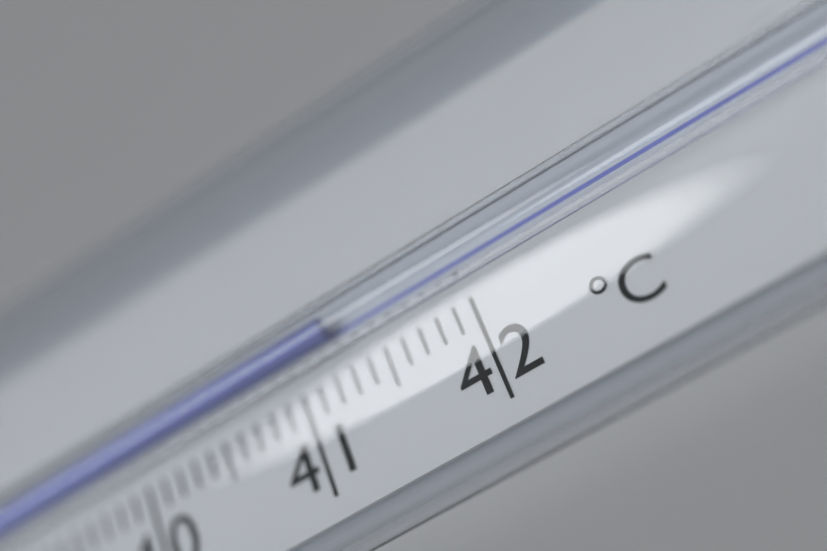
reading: 41.3 °C
